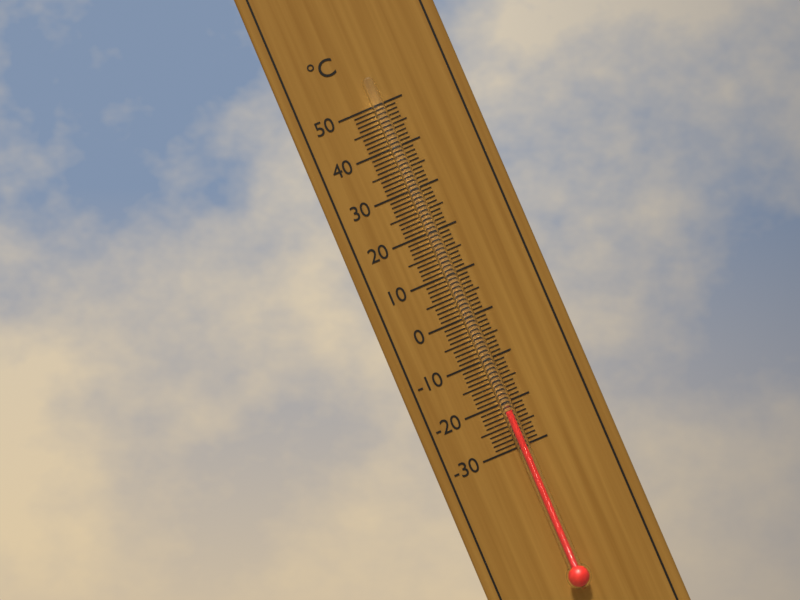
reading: -22 °C
